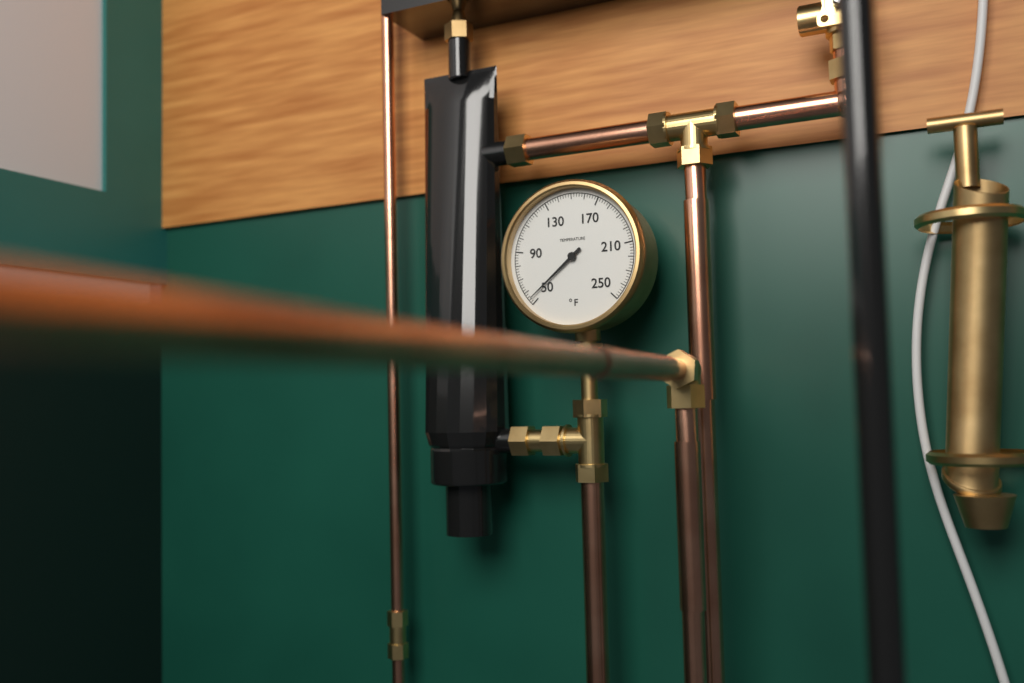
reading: 54 °F
